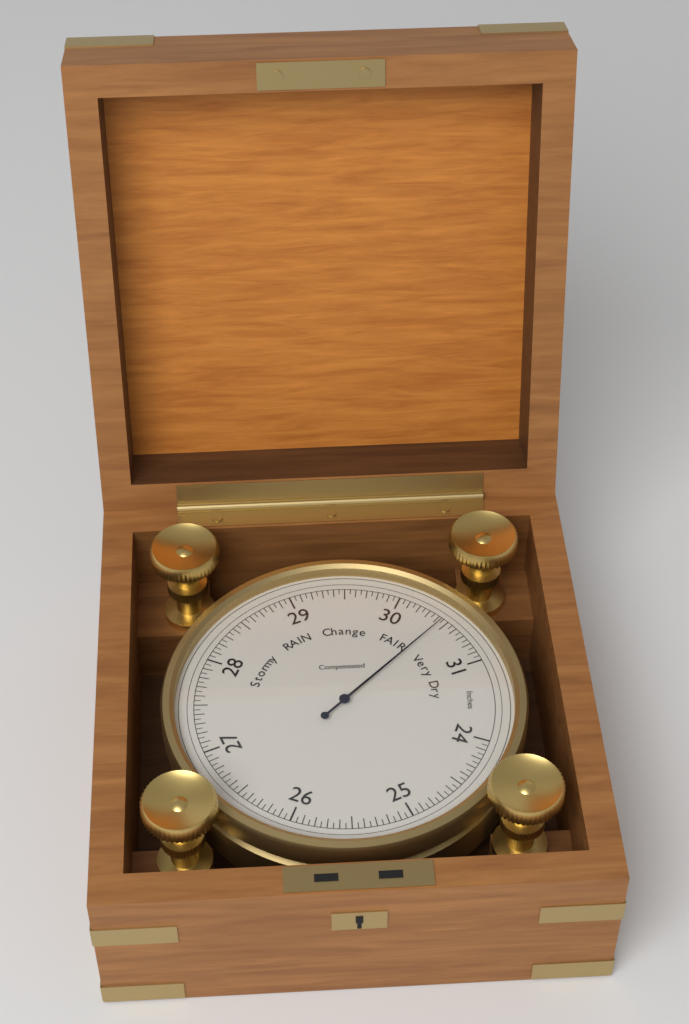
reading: 30.45 inHg
